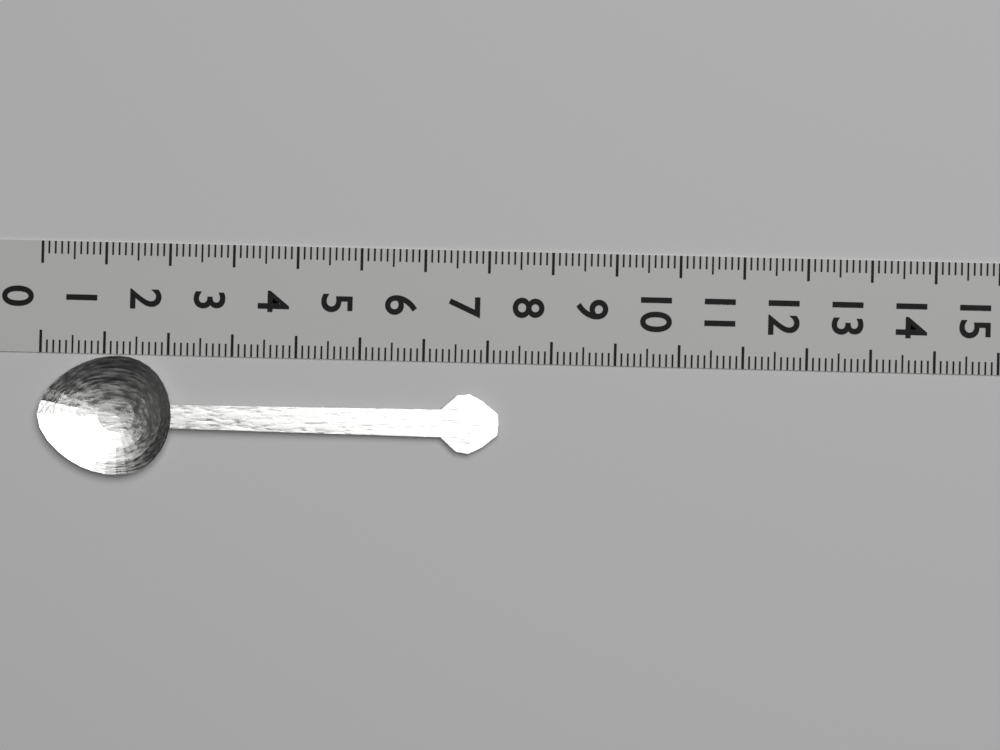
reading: 7.2 (no unit)
